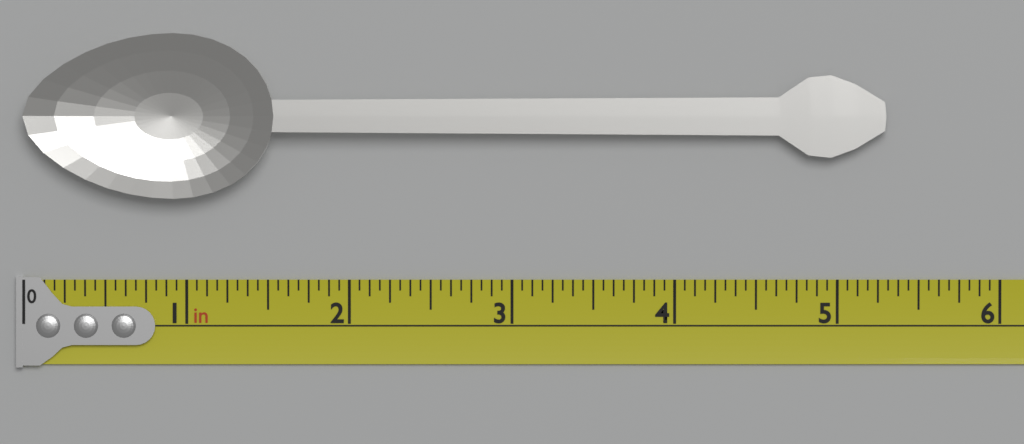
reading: 5.3000 in
